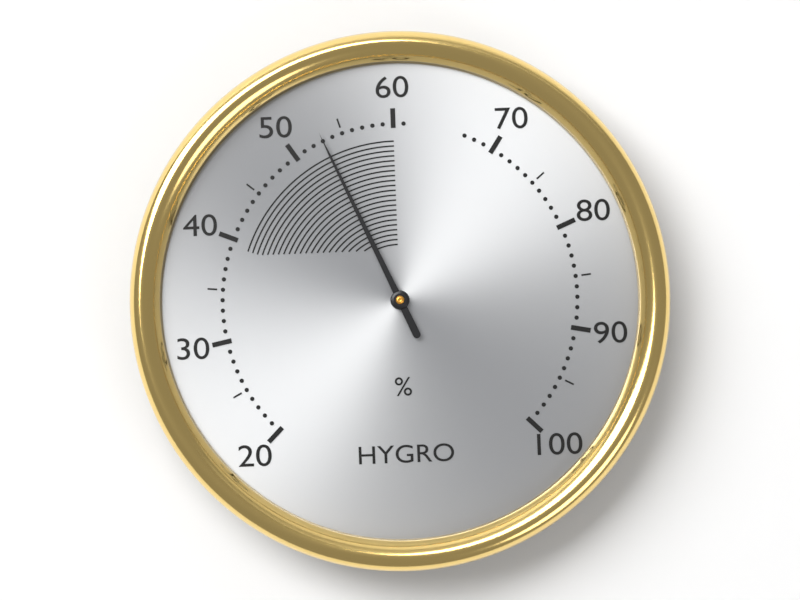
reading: 53 %
